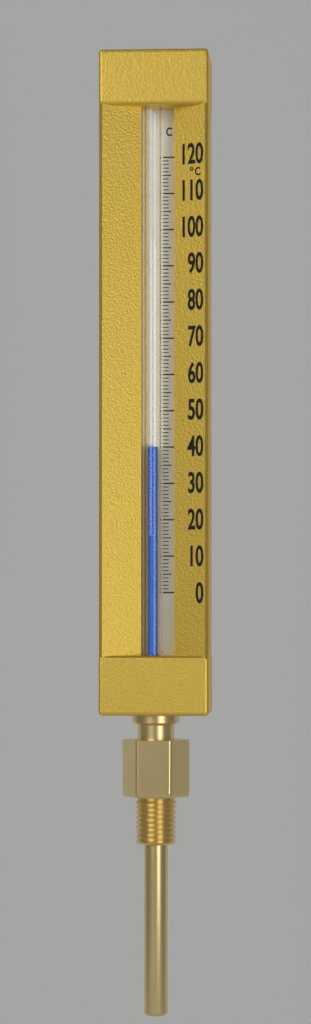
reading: 40 °C
